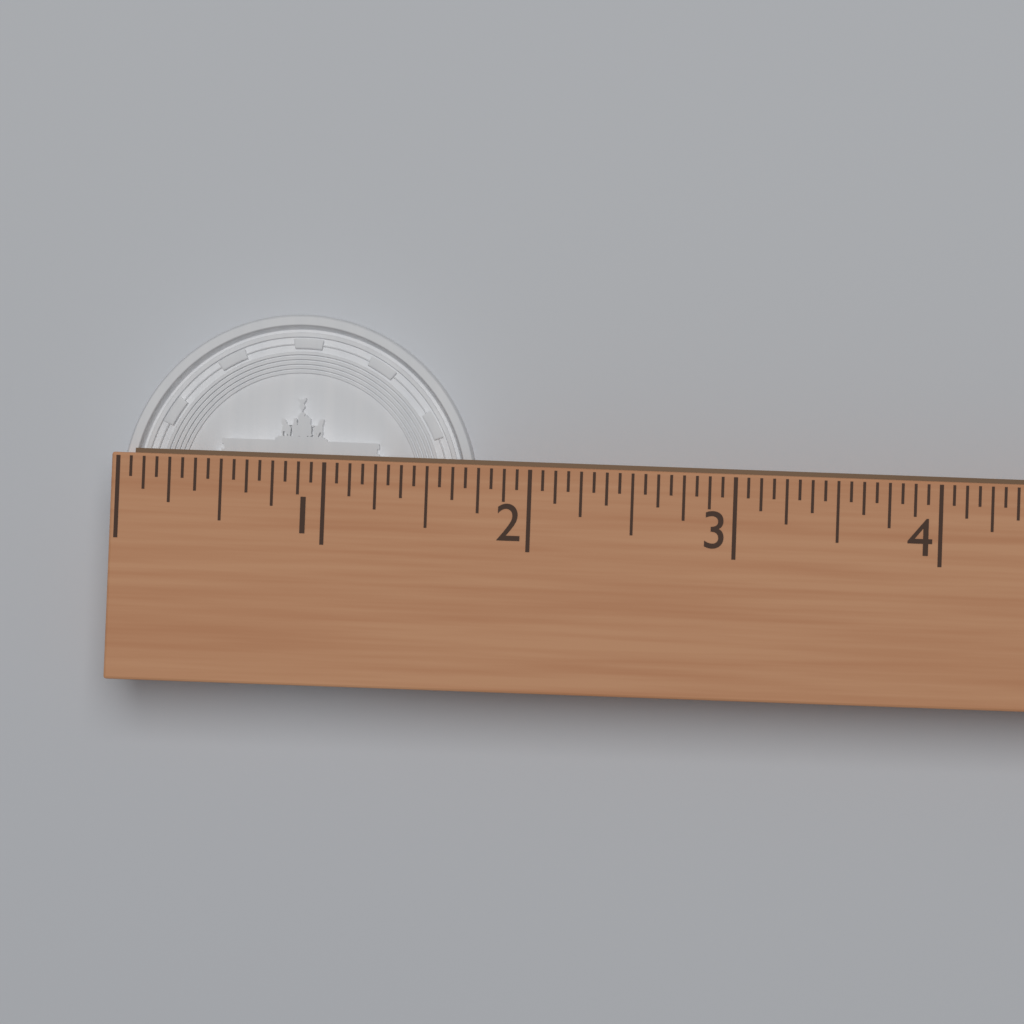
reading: 1.7500 (no unit)
